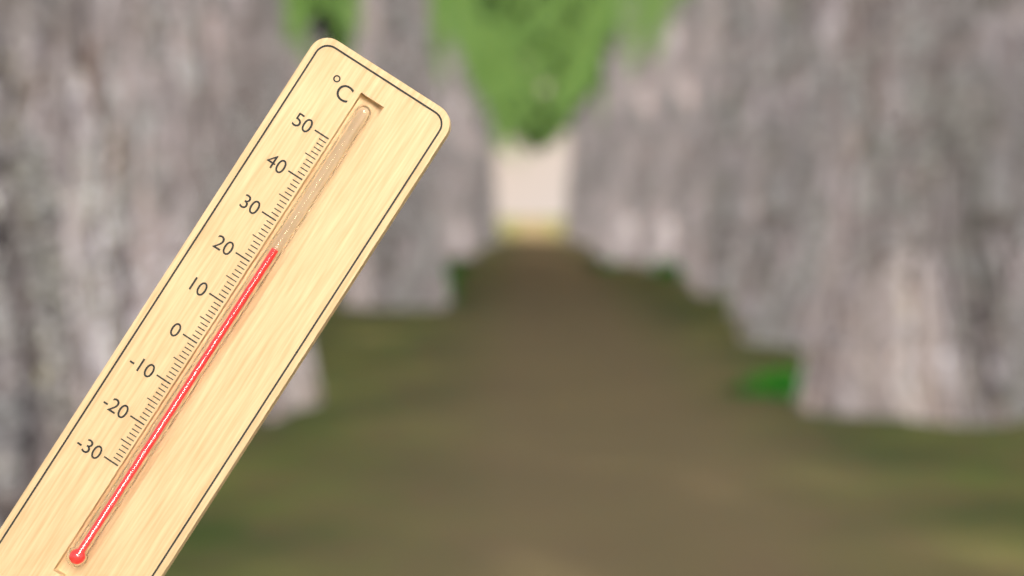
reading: 25 °C
